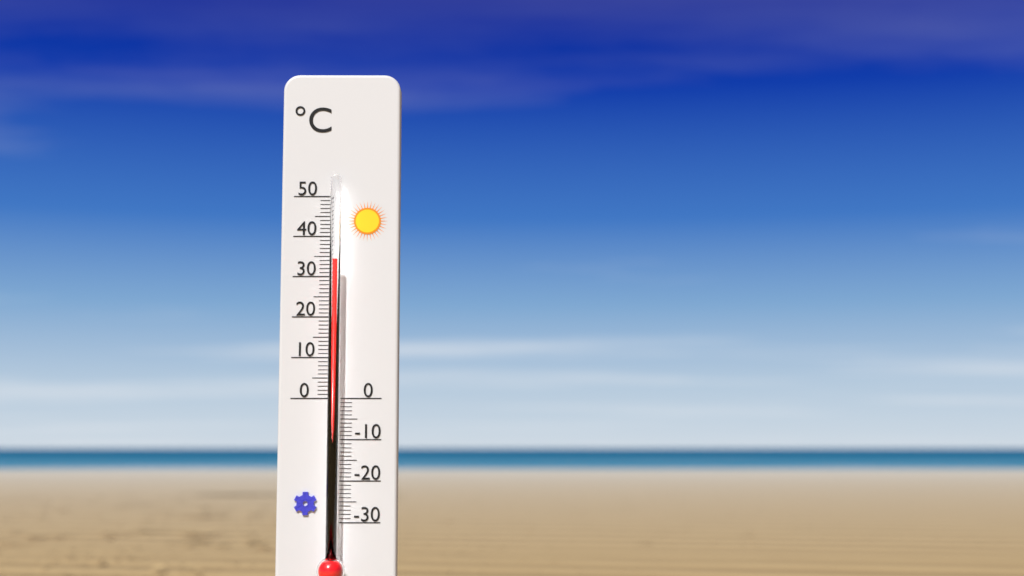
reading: 34 °C
